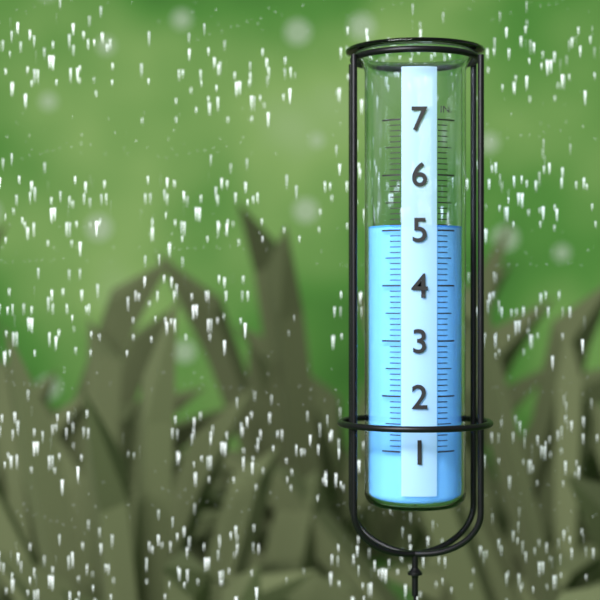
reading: 5.1 in
